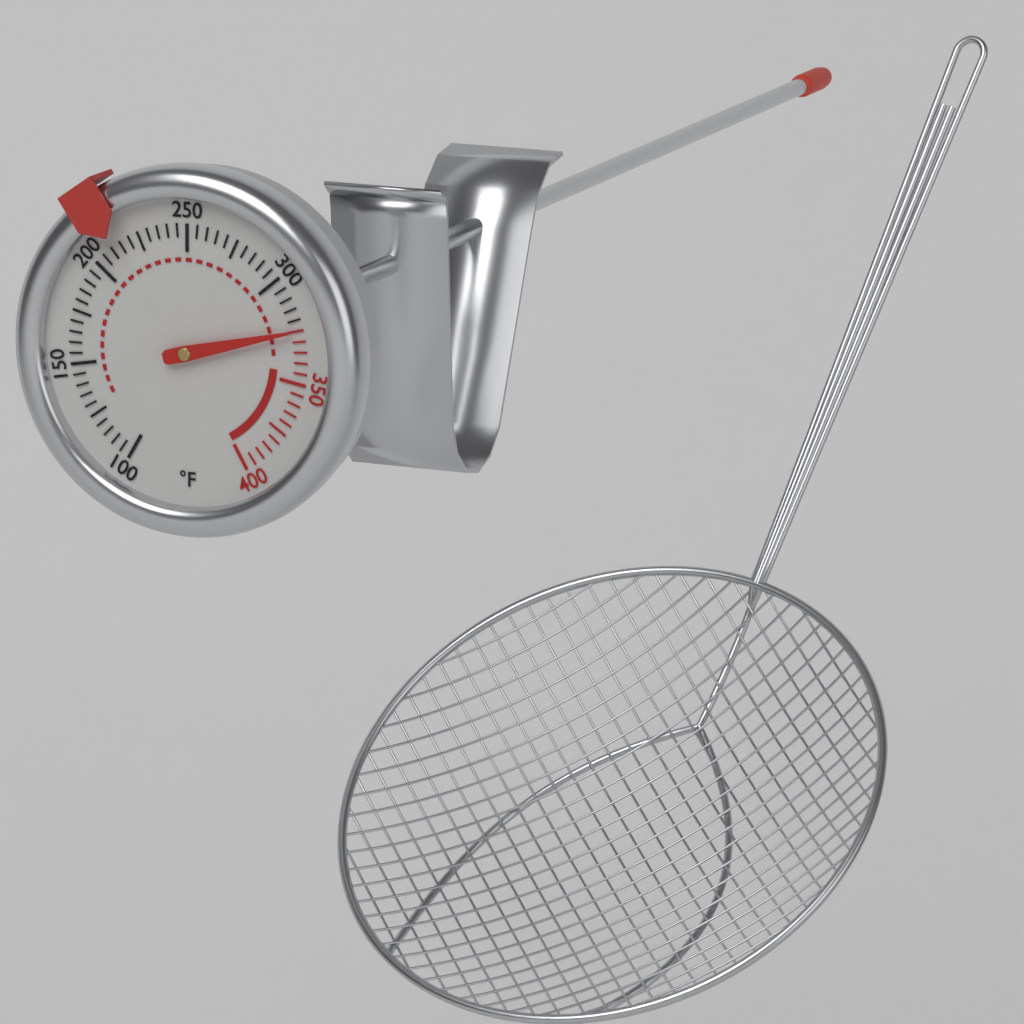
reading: 325 °F
